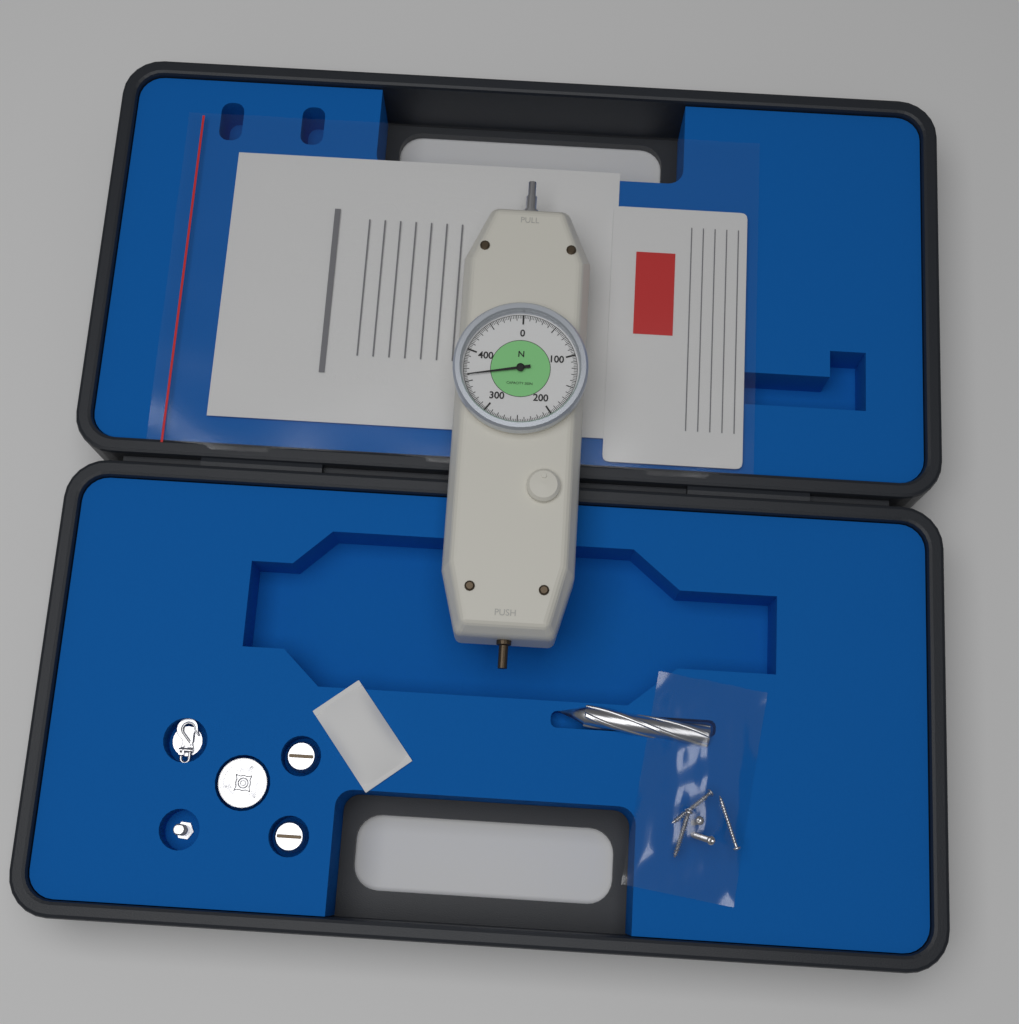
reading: 360.0 N
